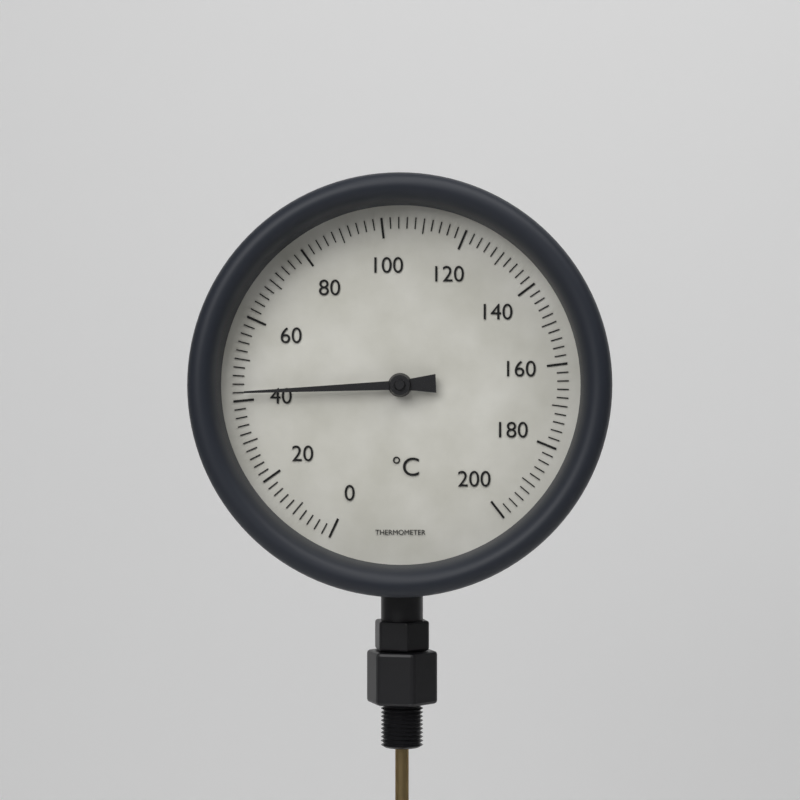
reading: 42 °C
